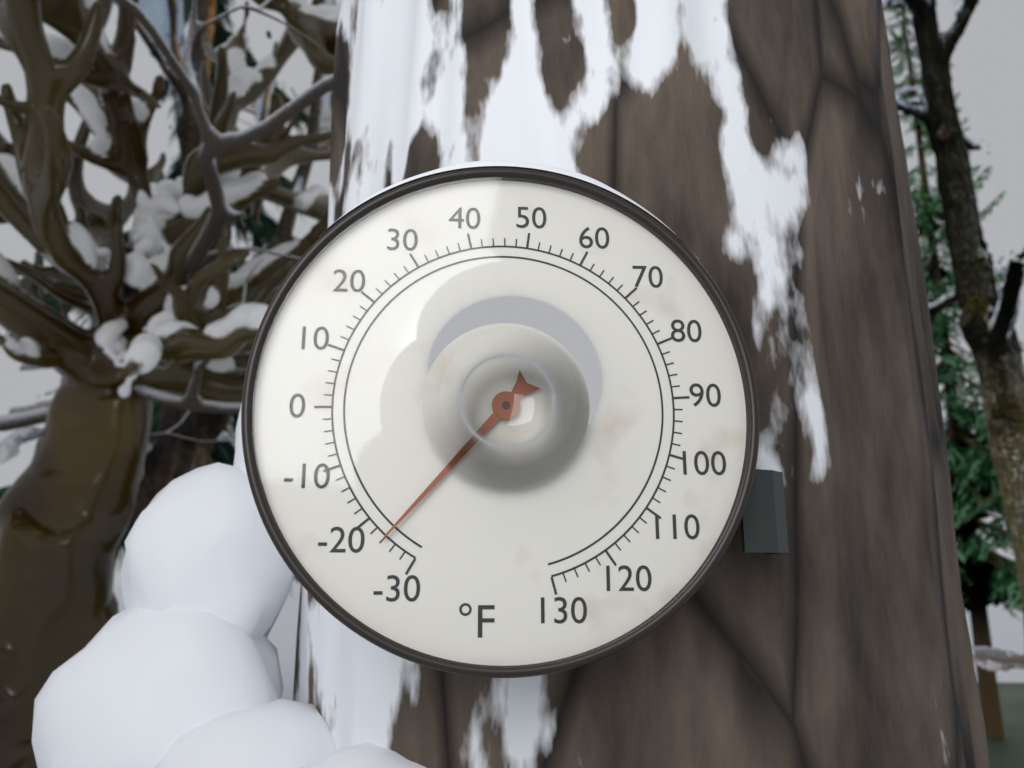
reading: -24 °F
